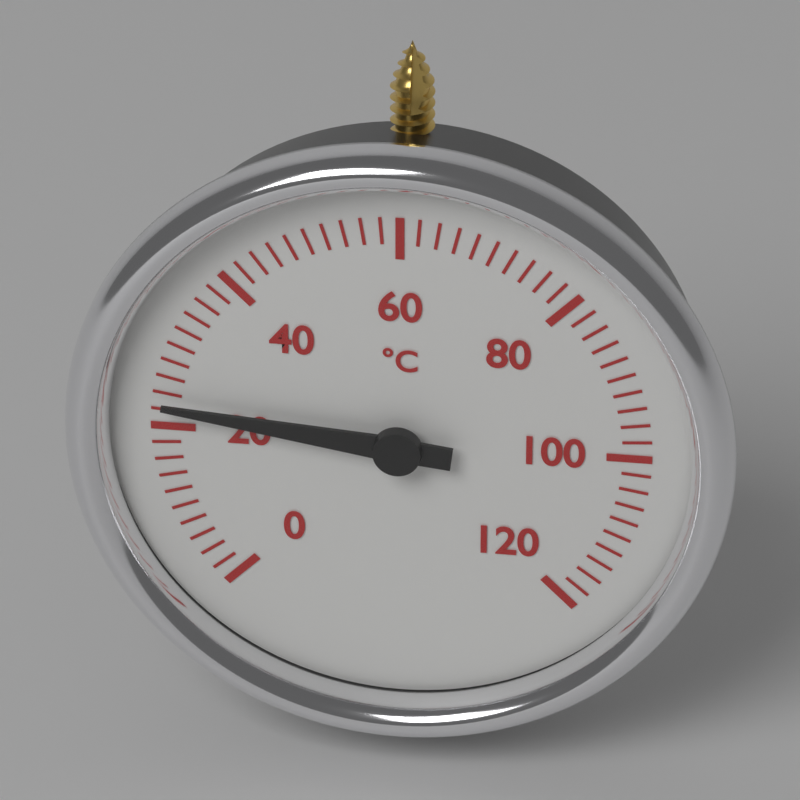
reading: 23 °C
